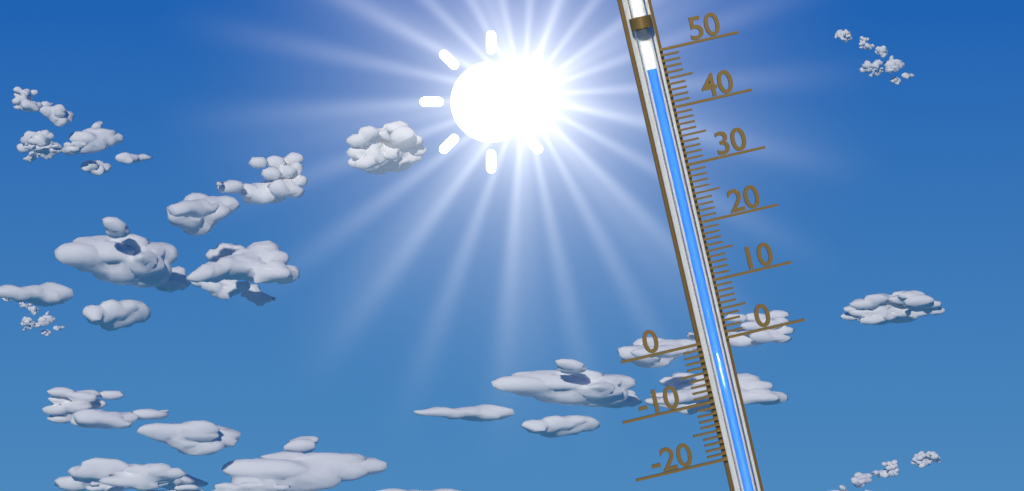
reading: 47 (no unit)
